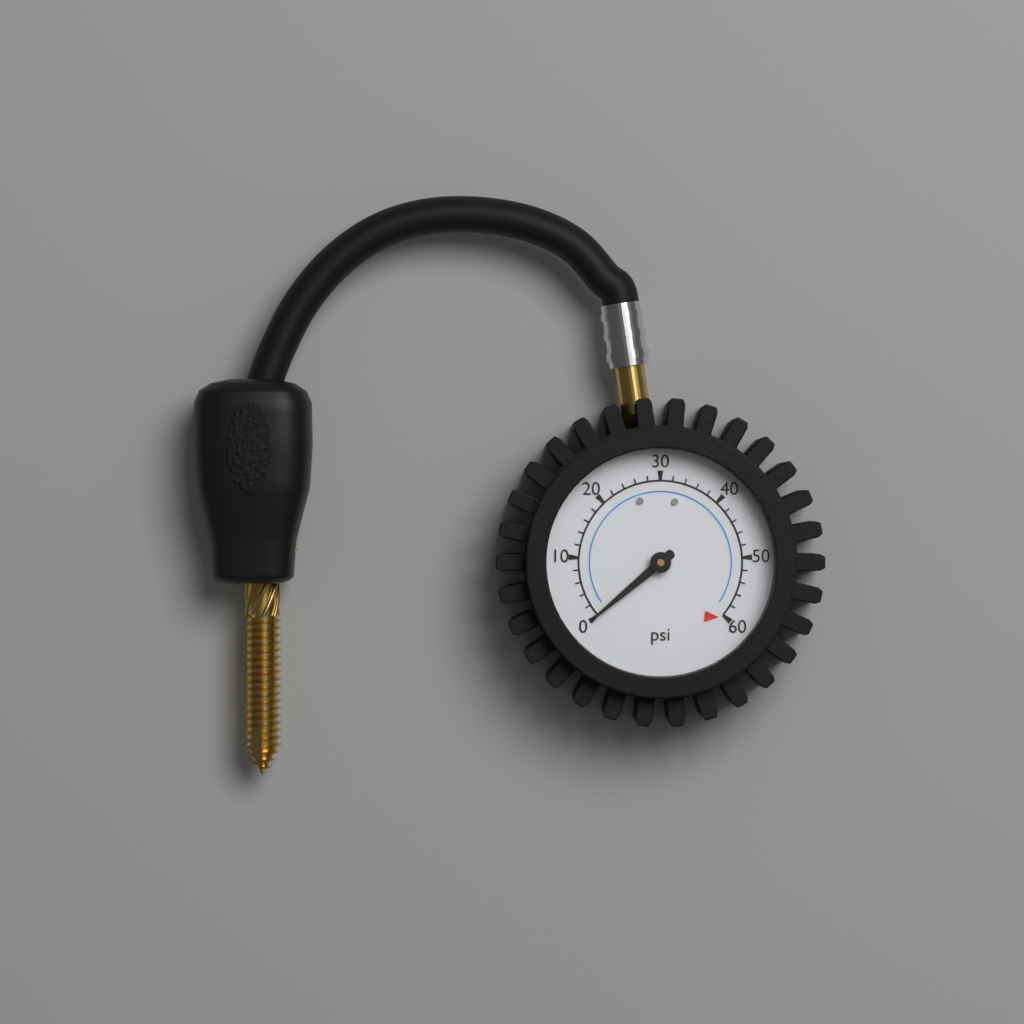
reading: 0 psi
